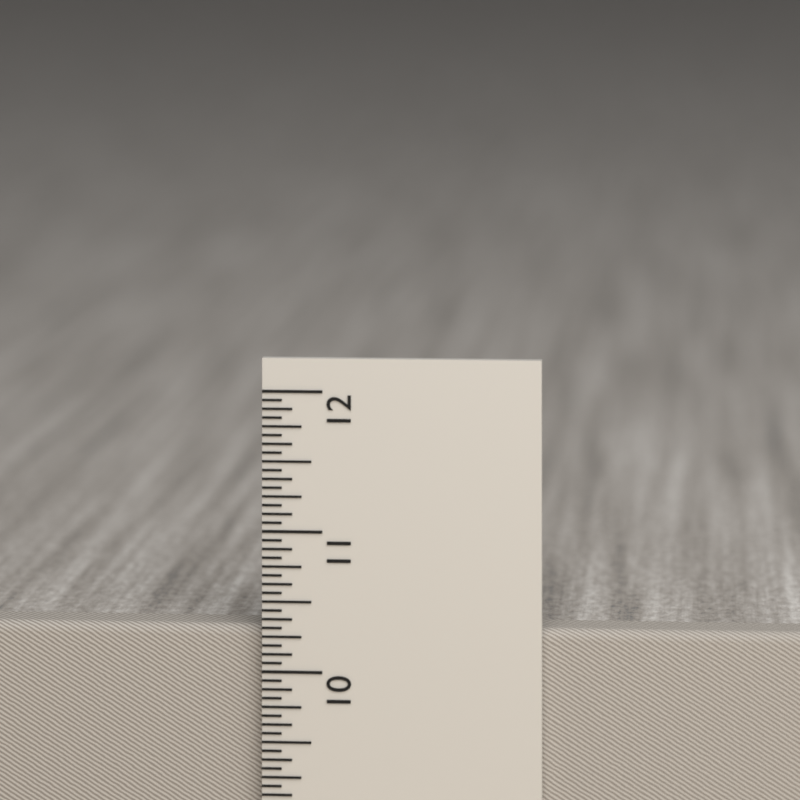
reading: 10.3125 in
